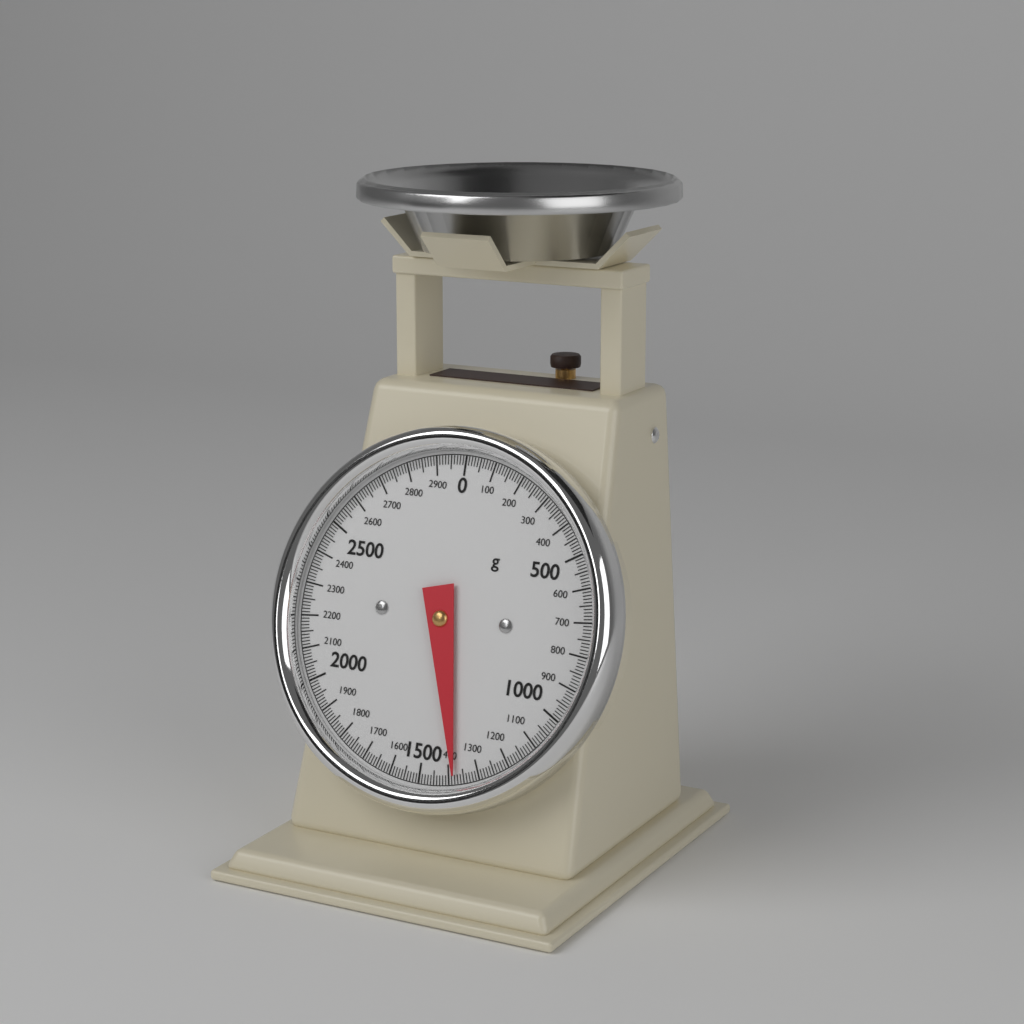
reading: 1380 g
